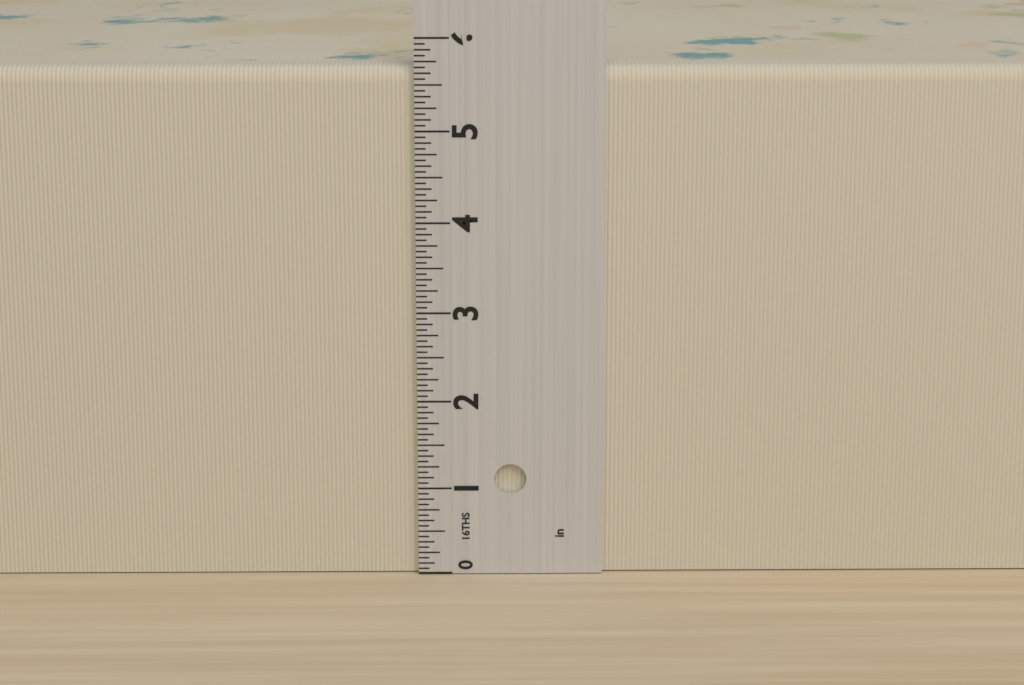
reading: 5.6875 in
